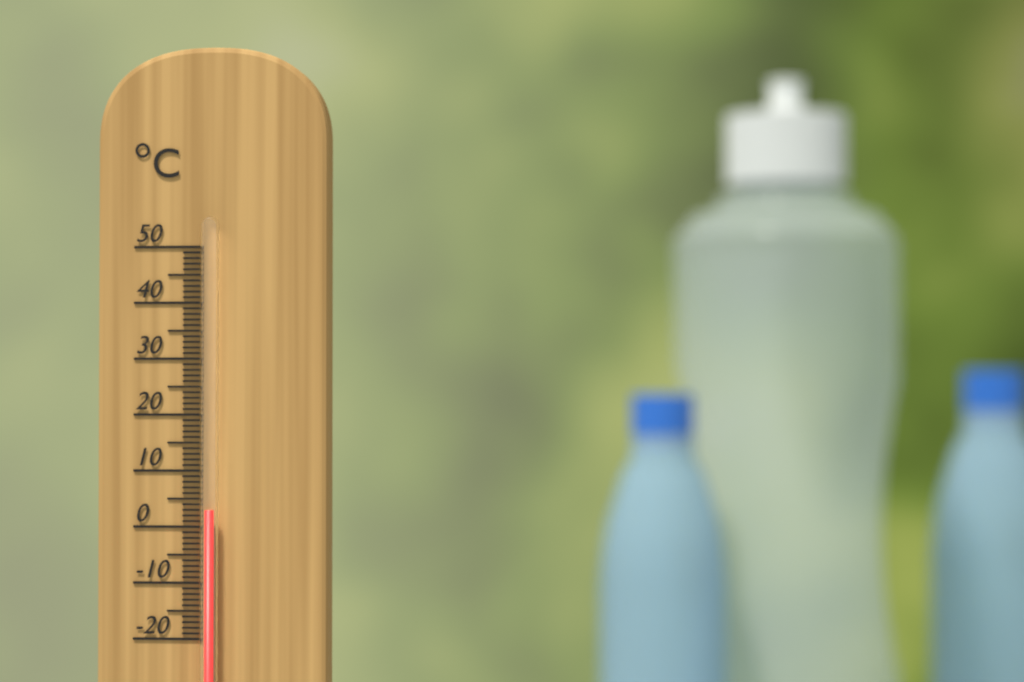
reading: 3 °C
